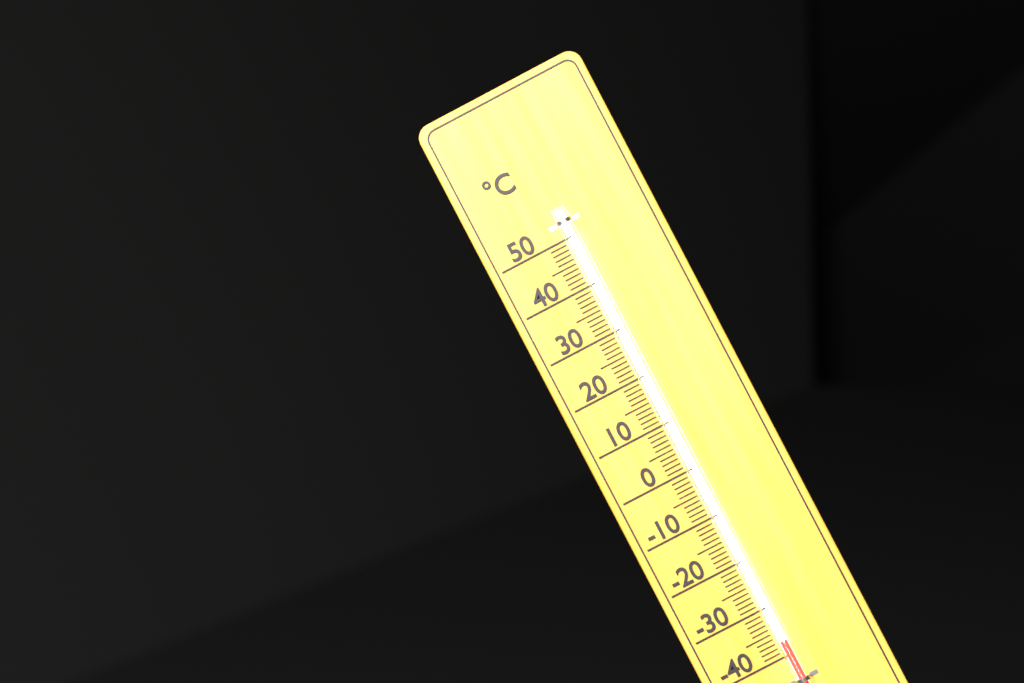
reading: -37 °C
